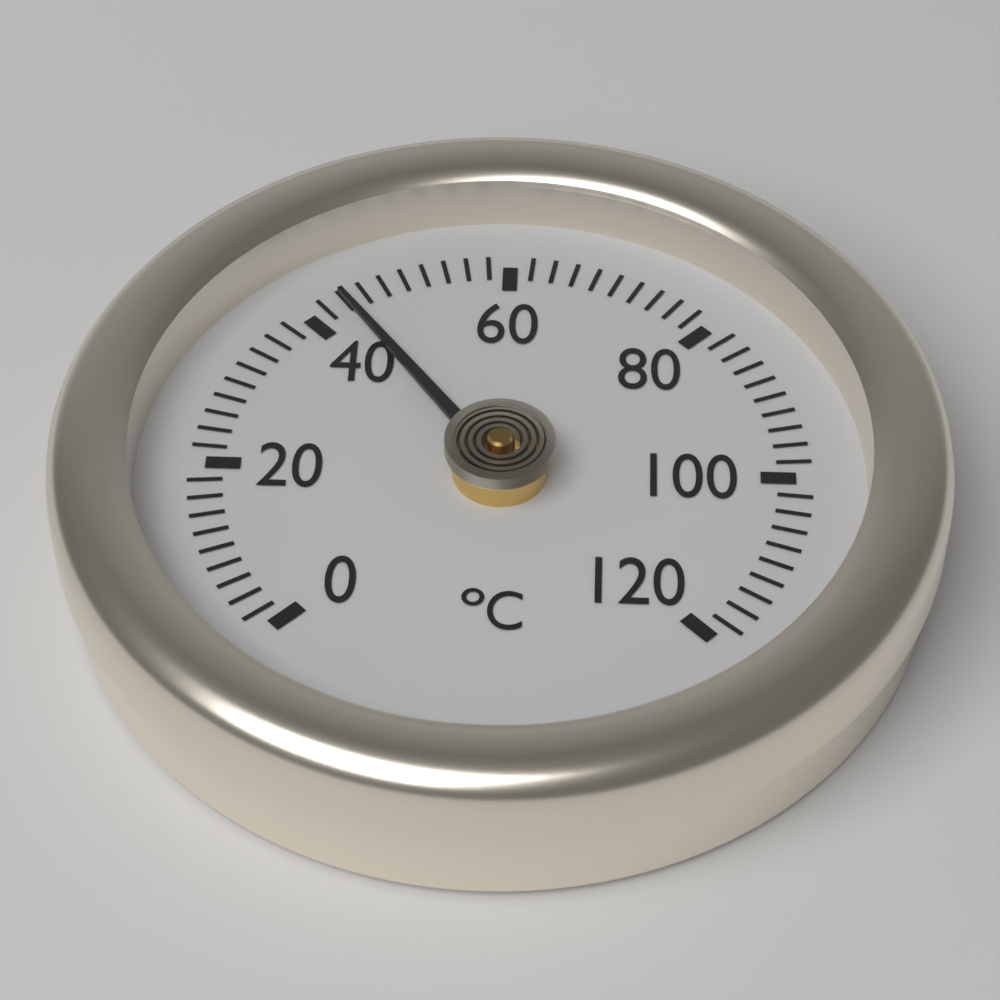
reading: 44 °C
